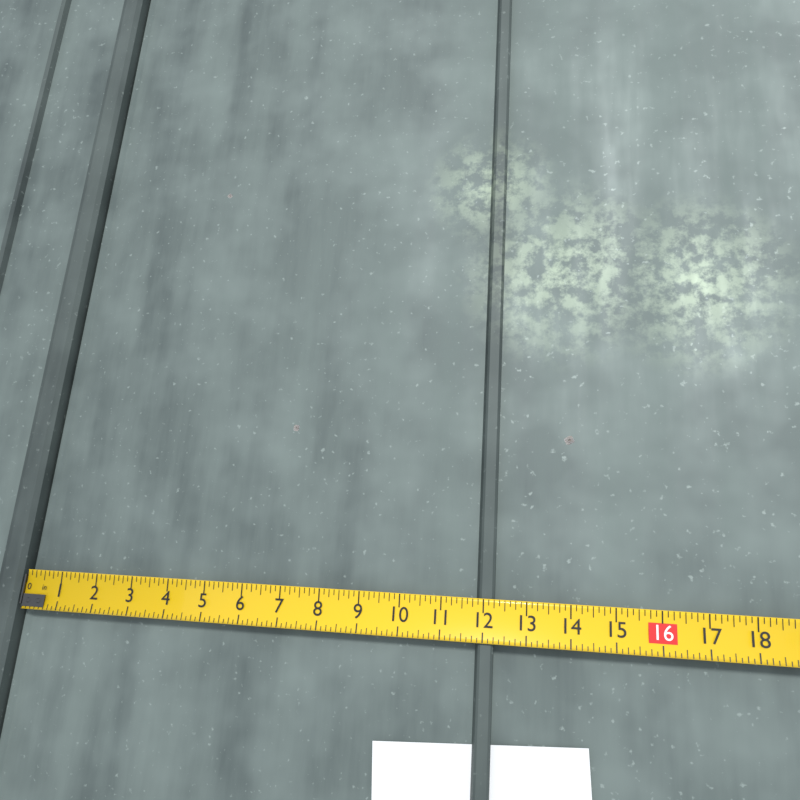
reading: 12.250 in
